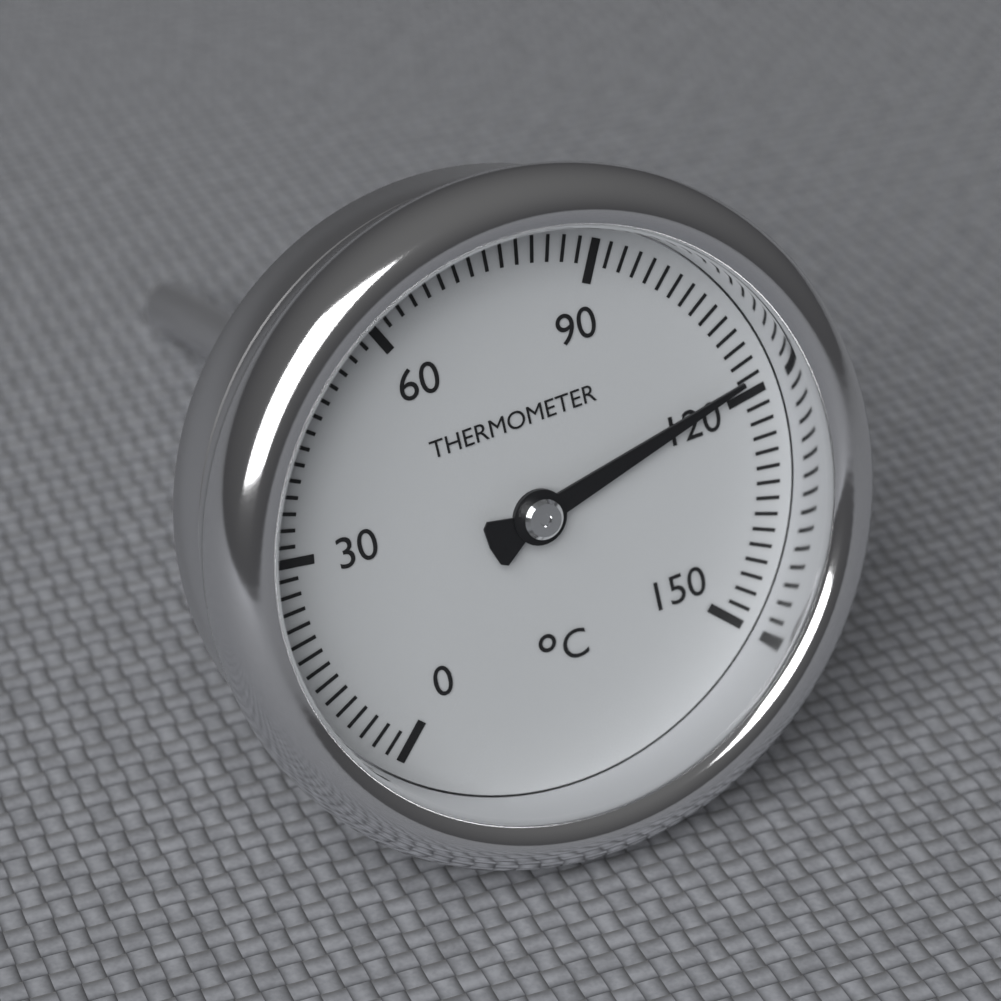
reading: 118 °C
